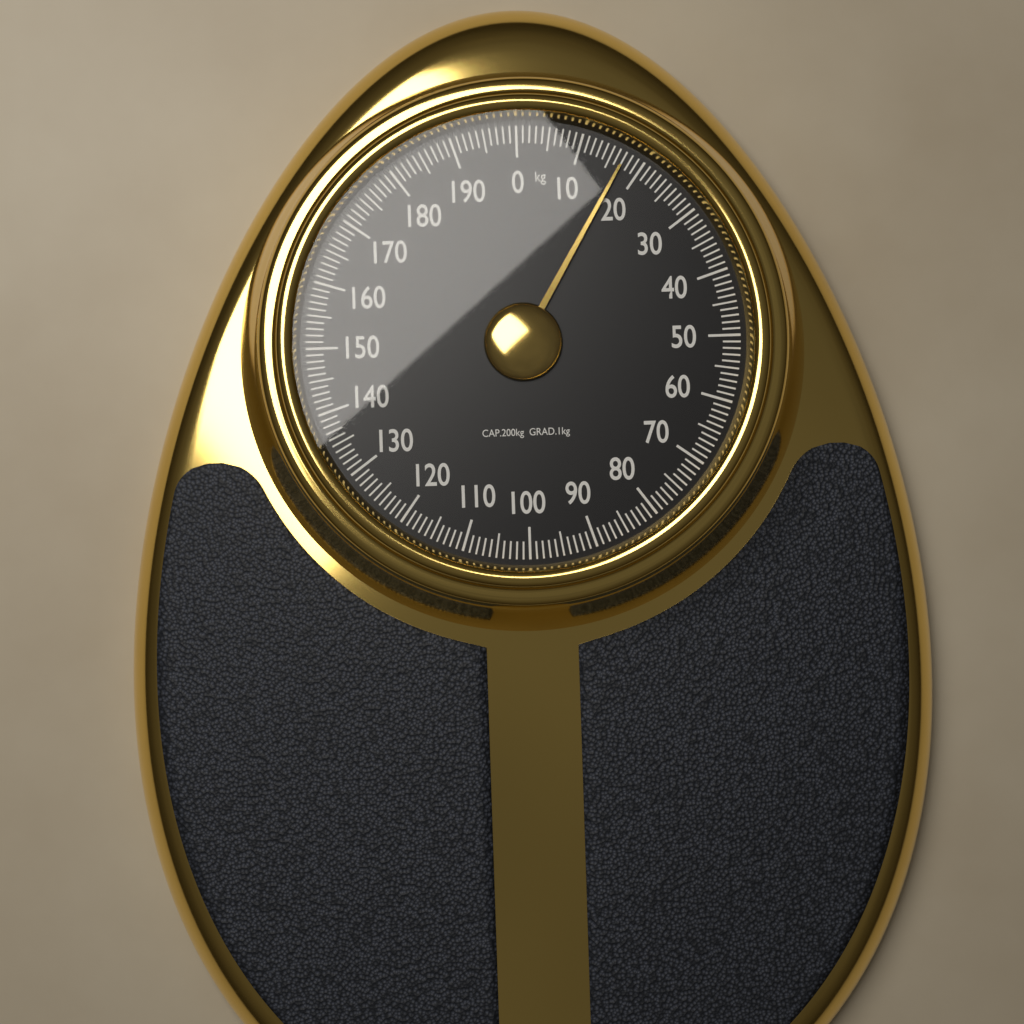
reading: 17 kg
